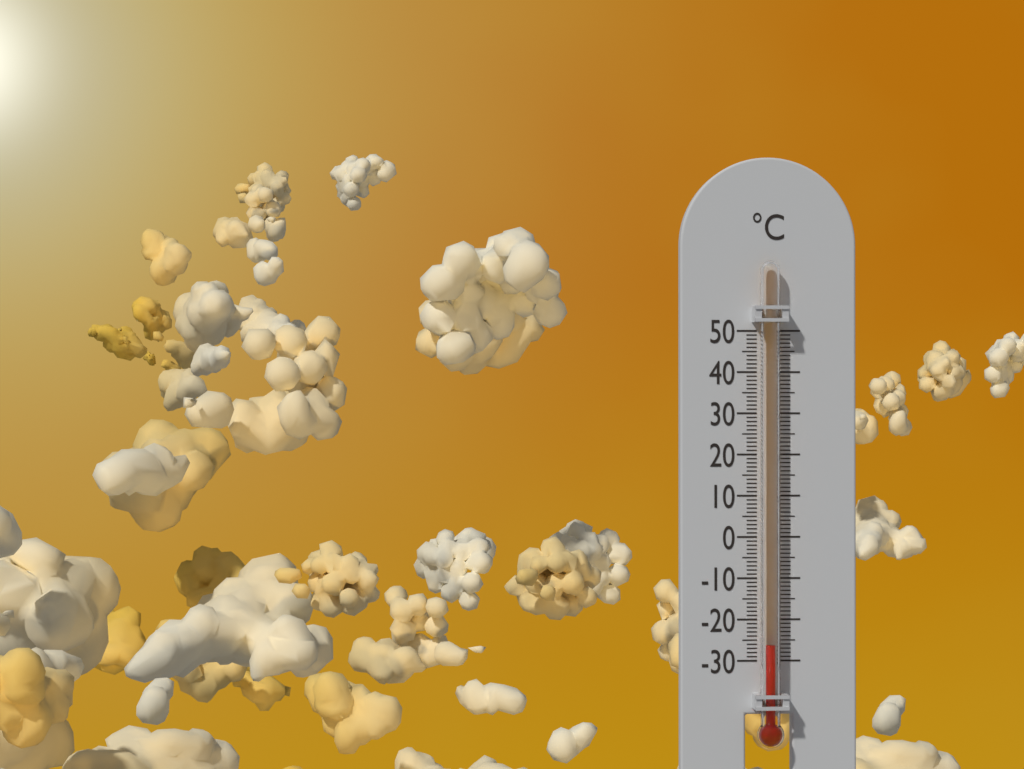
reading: -26 °C
